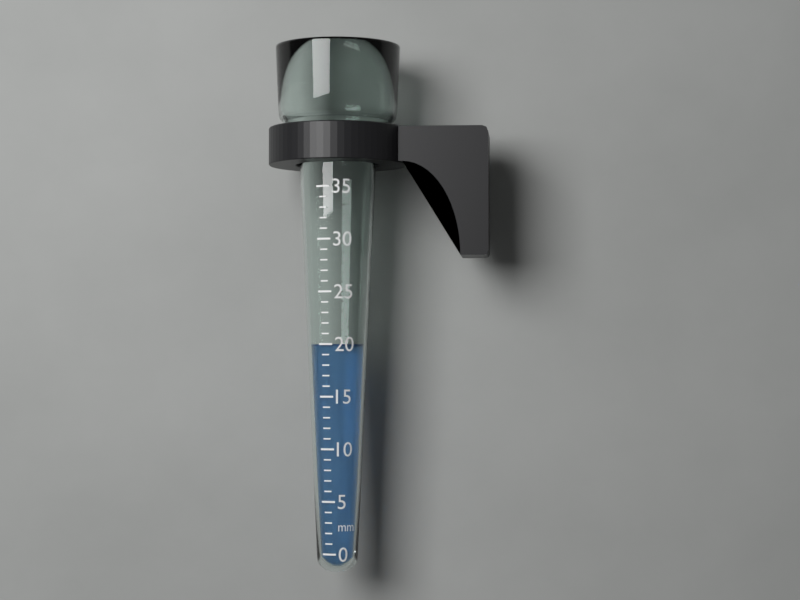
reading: 20 mm
